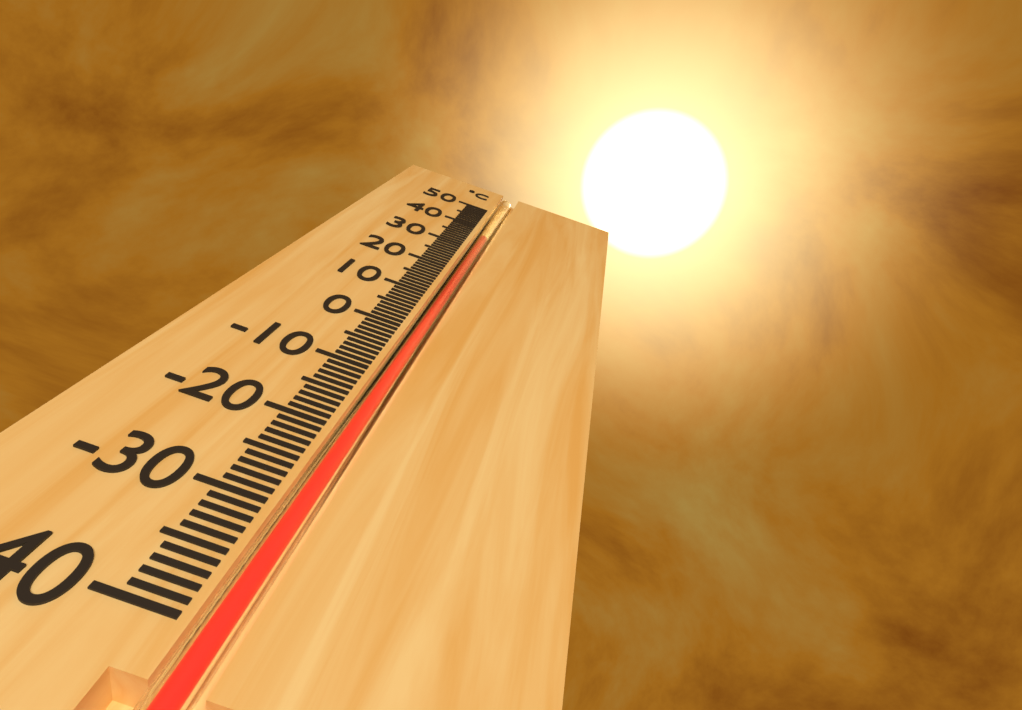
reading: 35 °C
